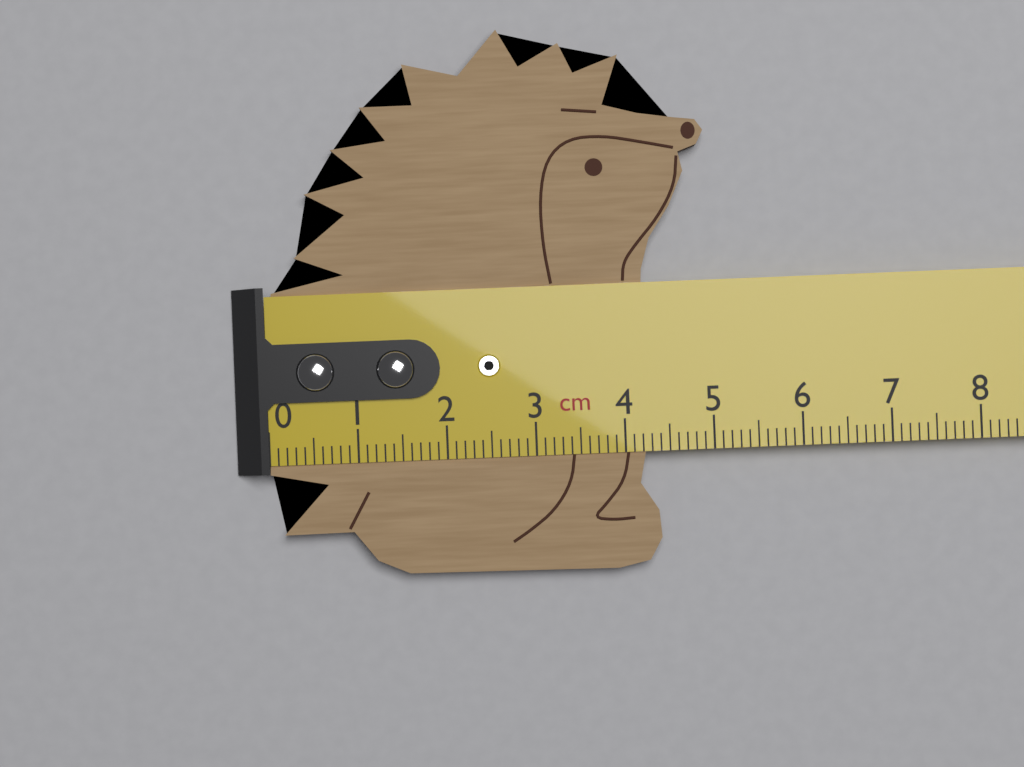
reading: 5.0 cm
